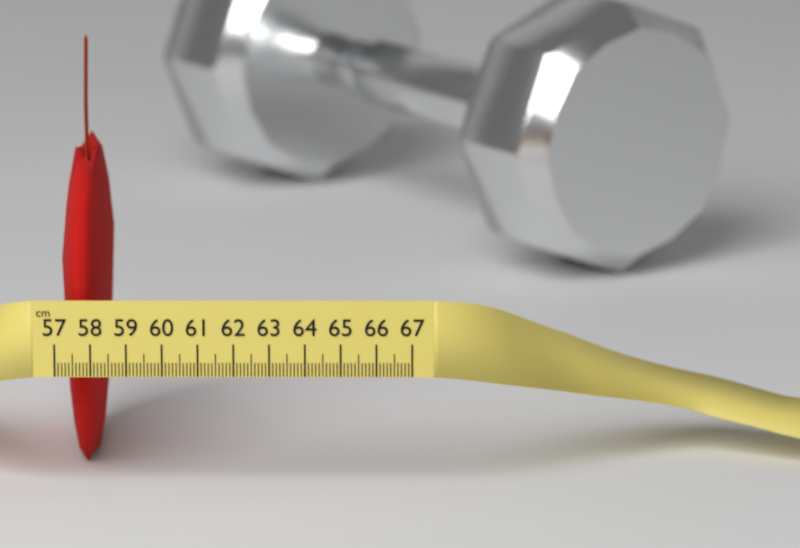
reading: 58.4 cm
